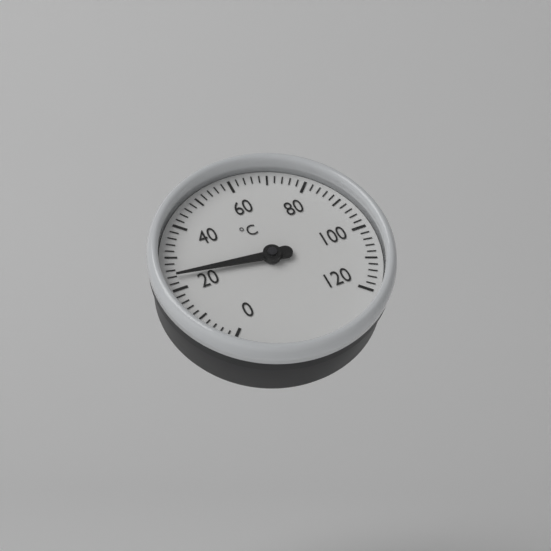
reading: 24 °C
